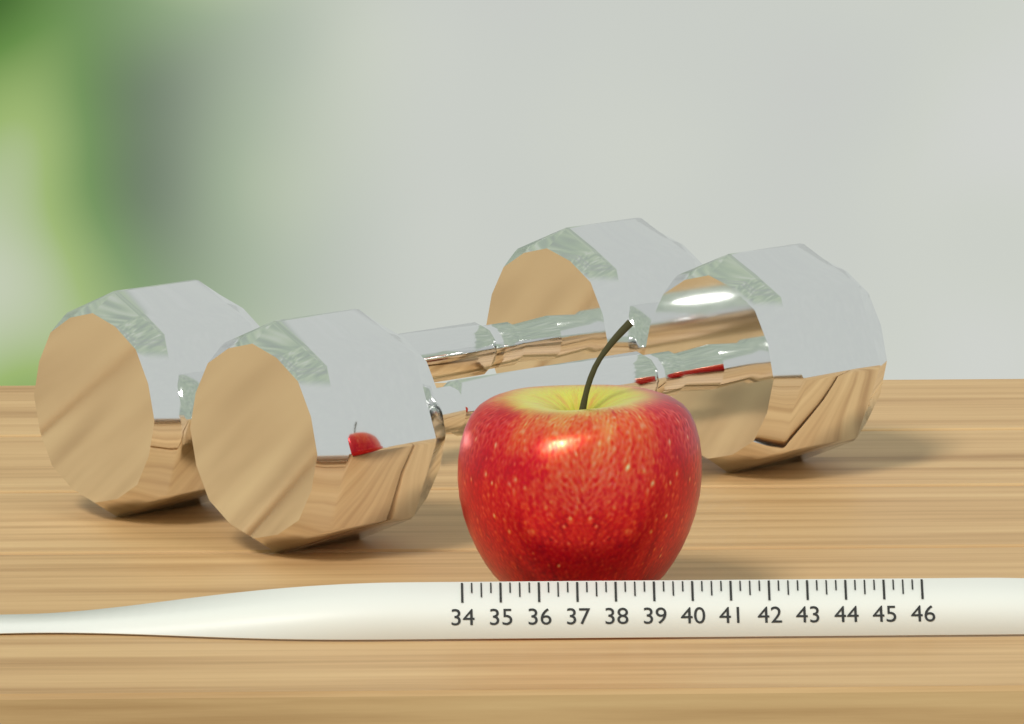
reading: 40.50 (no unit)
